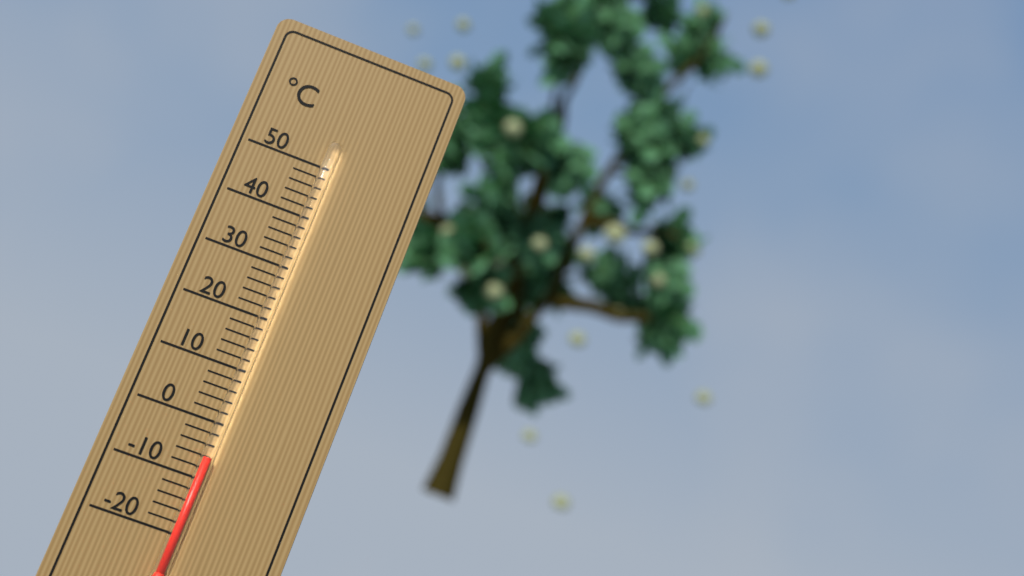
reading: -6 °C
